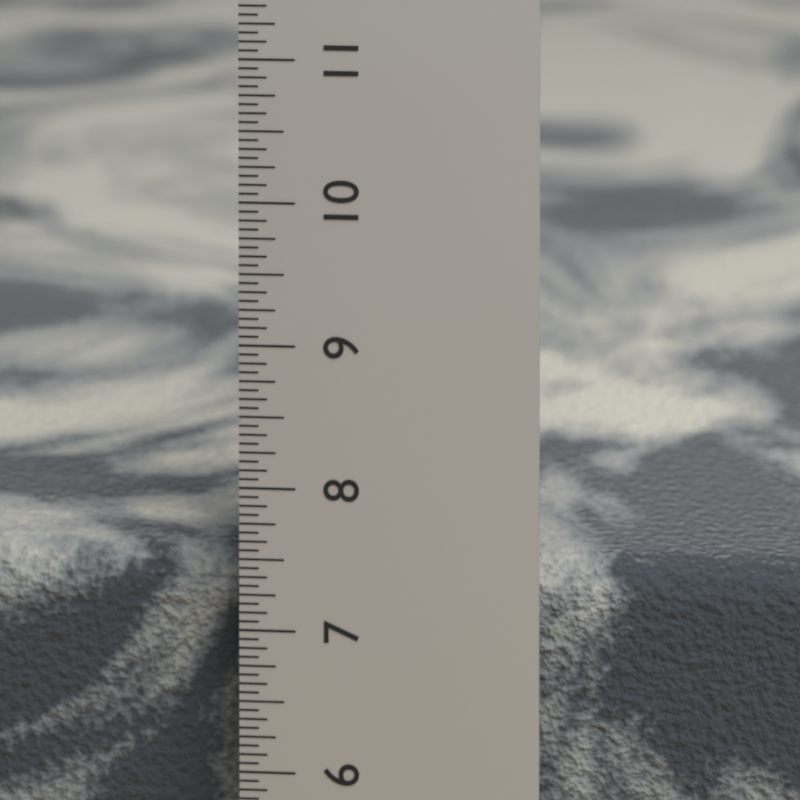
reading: 7.3750 in
